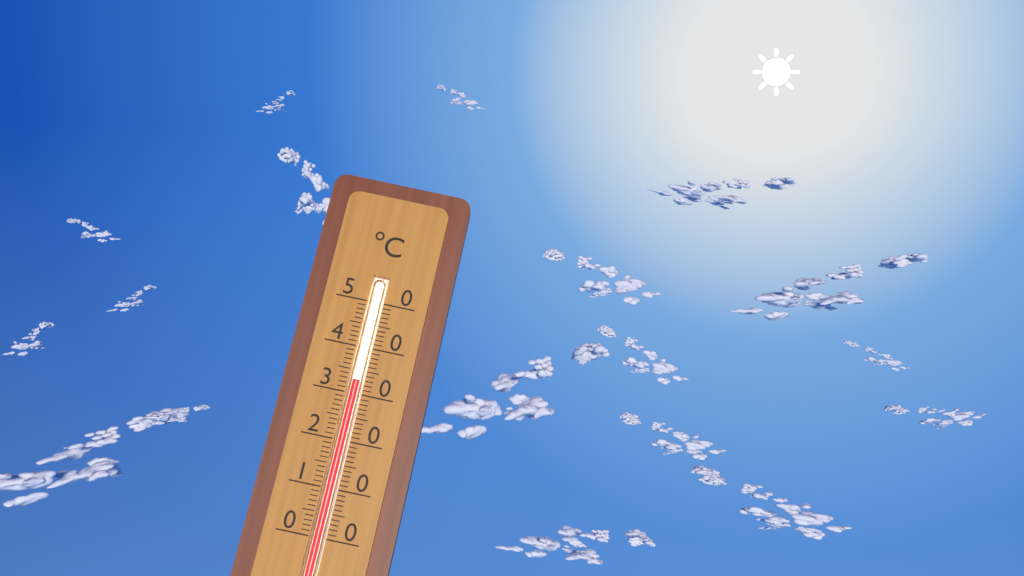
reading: 33 °C
